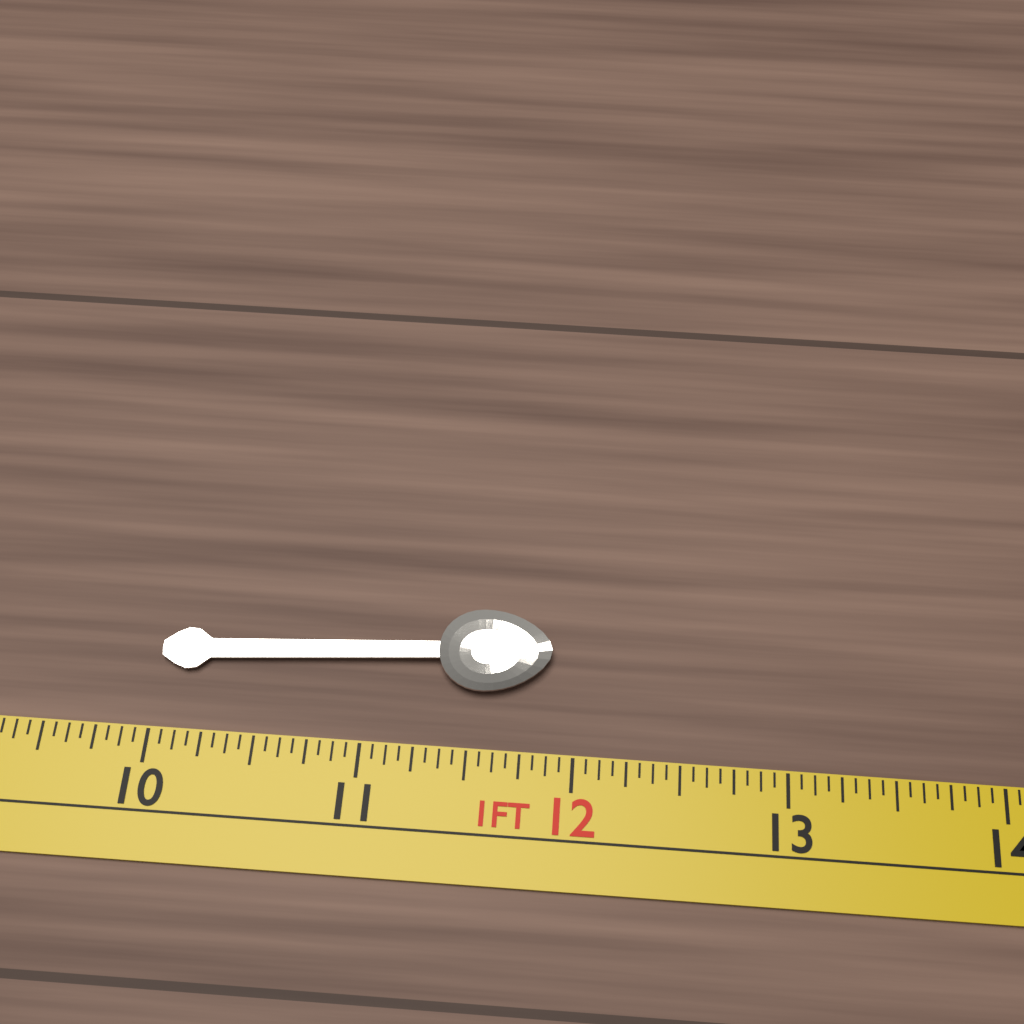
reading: 11.8750 in
